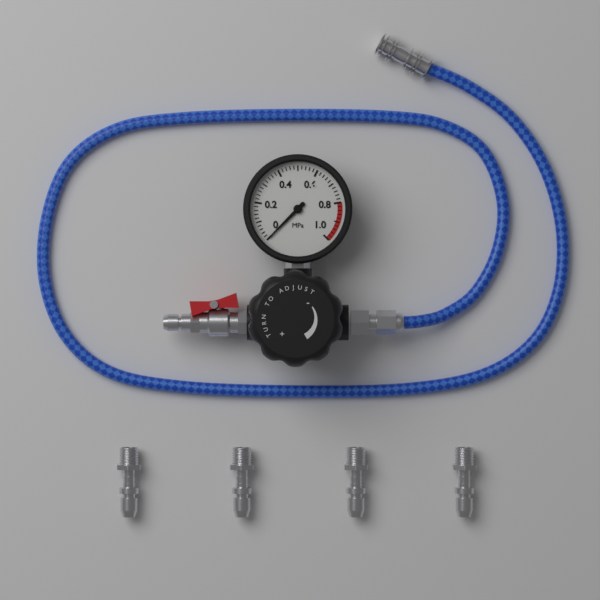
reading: 0.00 MPa
